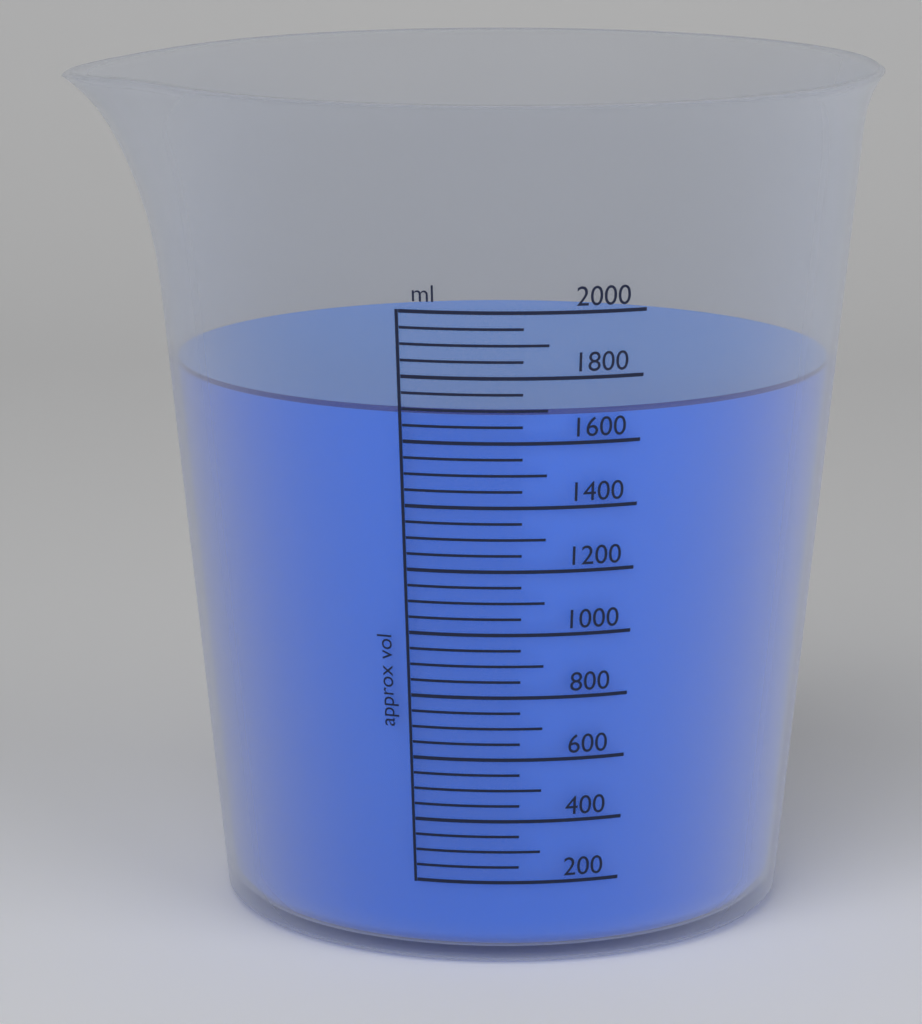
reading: 1700 ml
